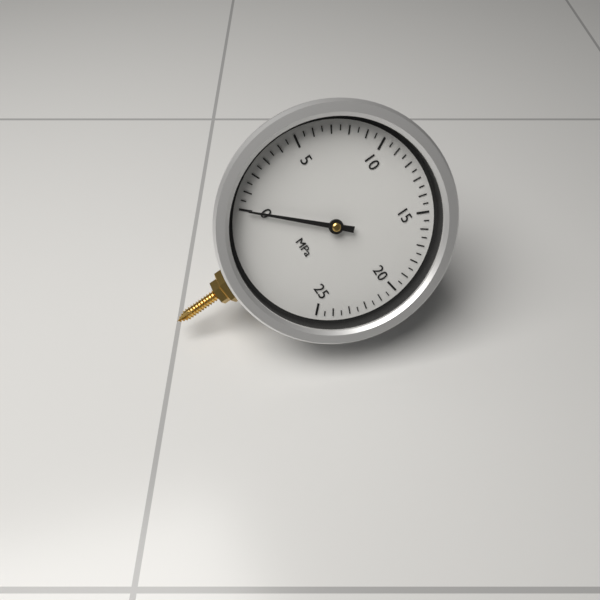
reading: 0.0 MPa
